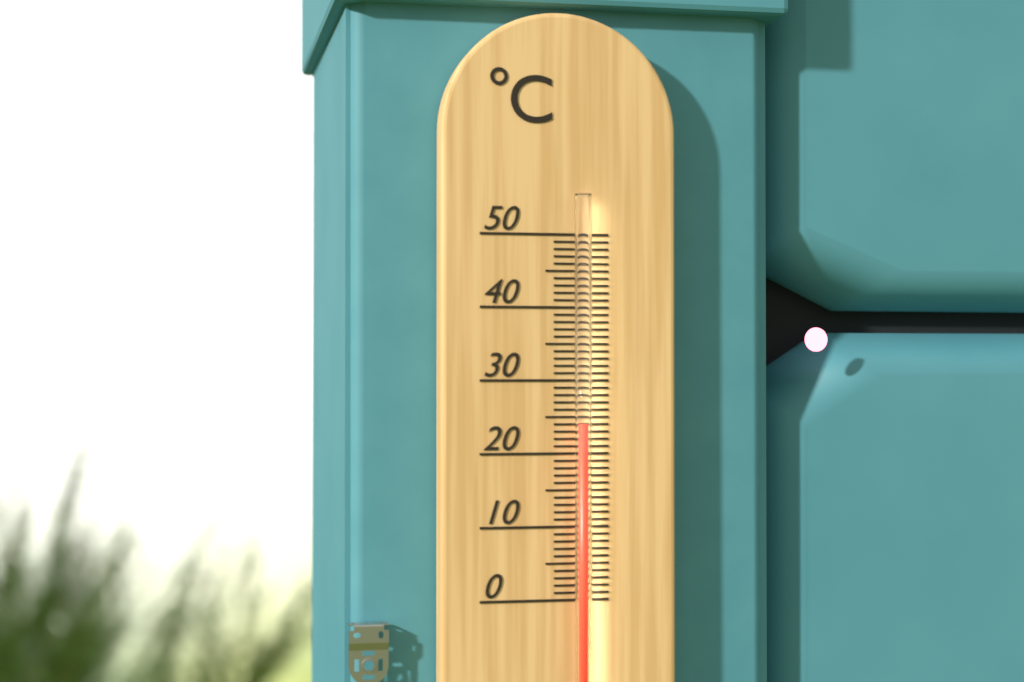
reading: 24 °C
